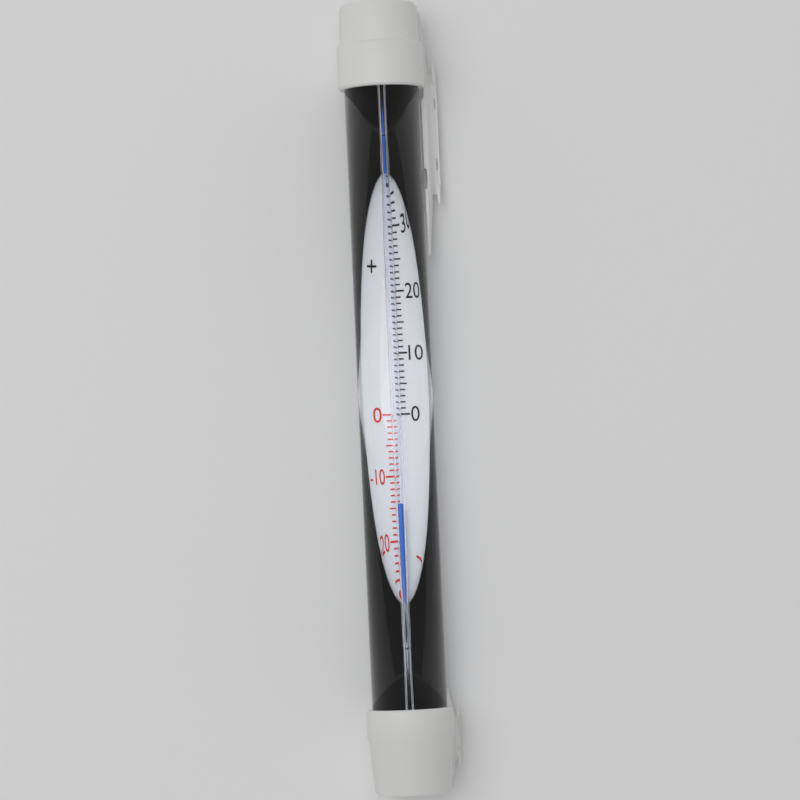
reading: -15 °C
